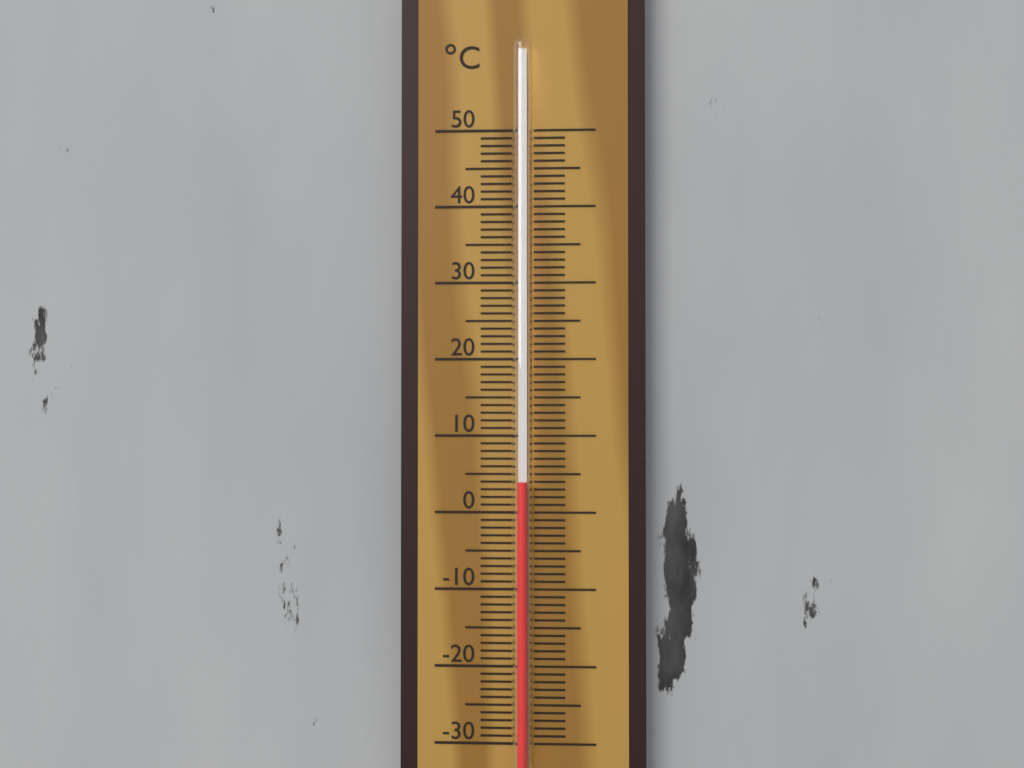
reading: 4 °C
